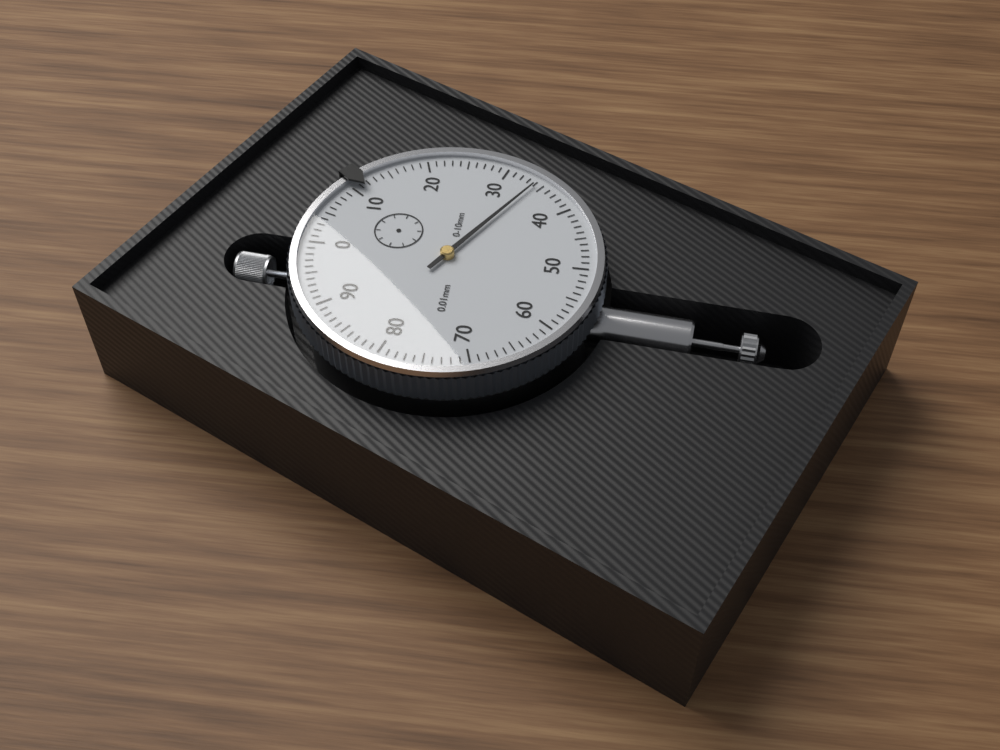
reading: 0.34 mm
